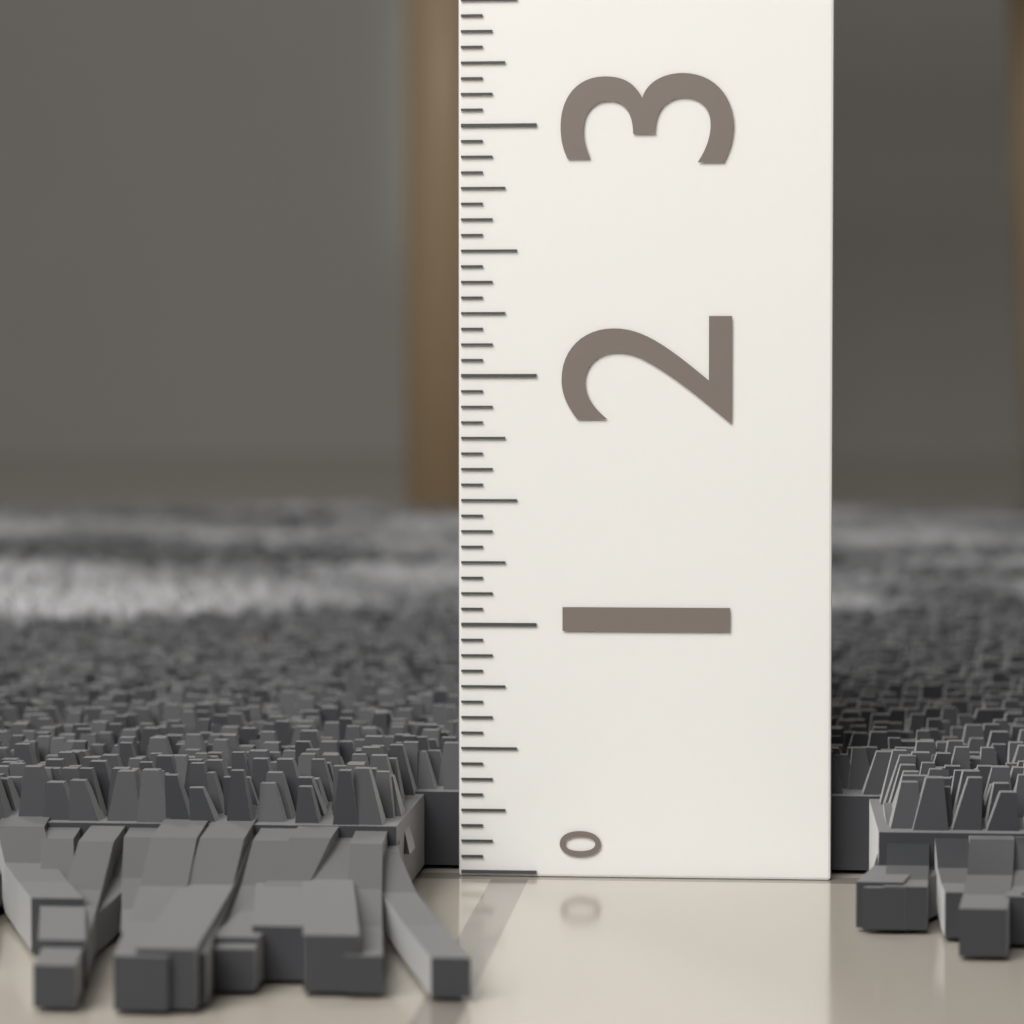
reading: 0.5000 (no unit)
